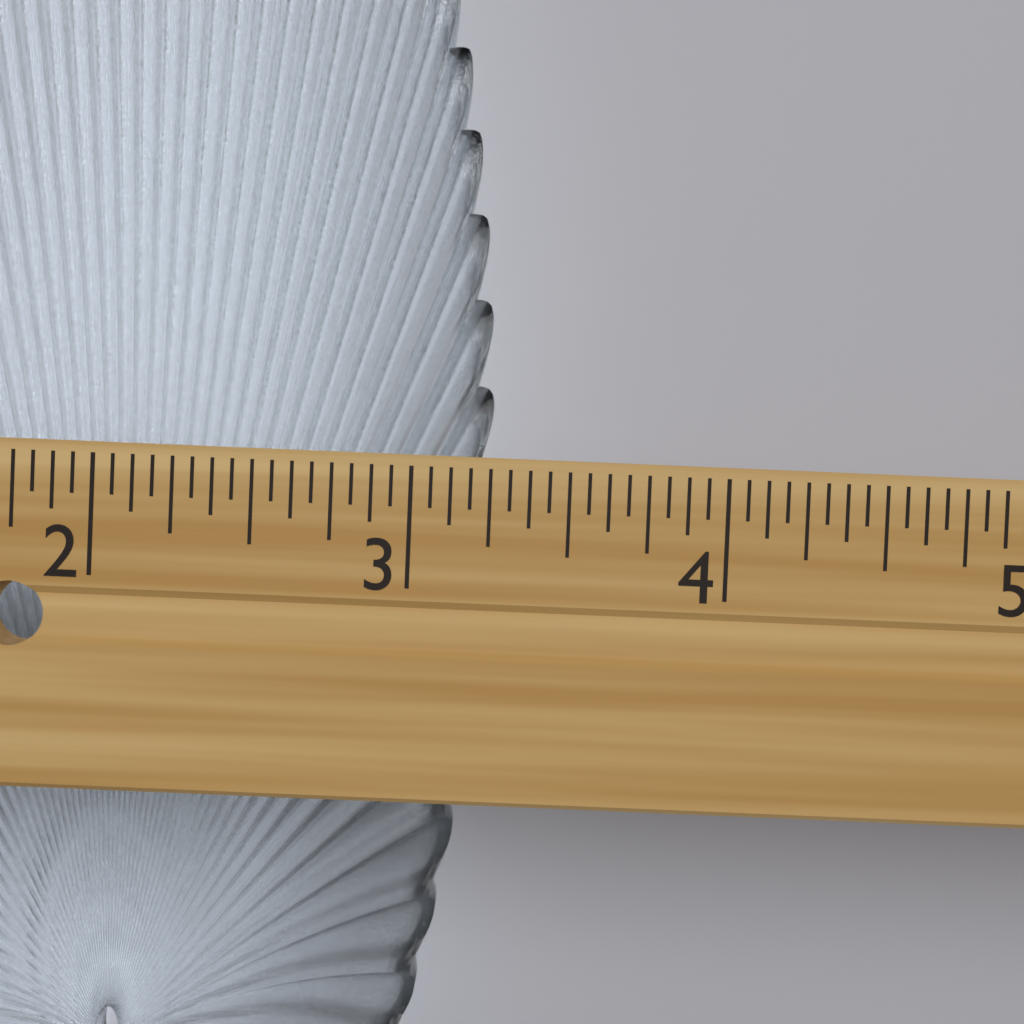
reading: 3.2500 in
